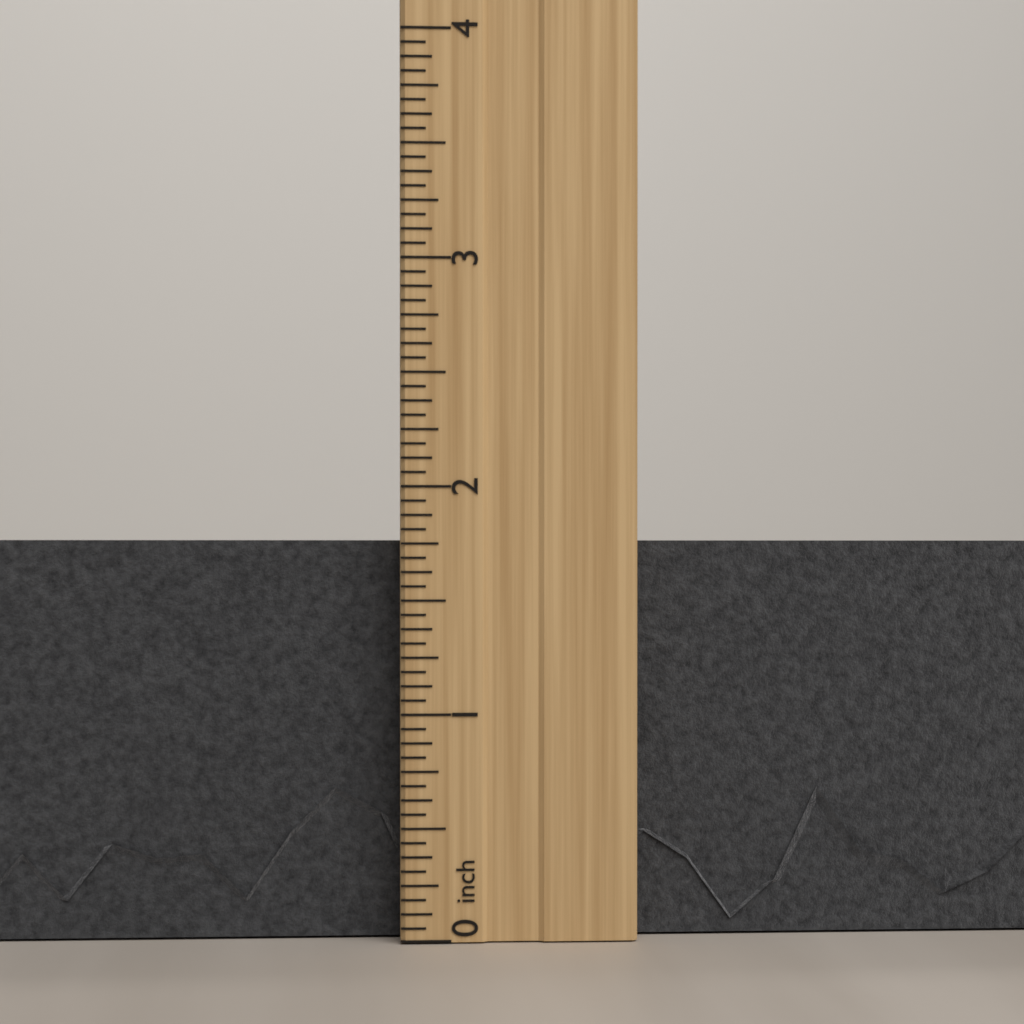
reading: 1.8125 inch
